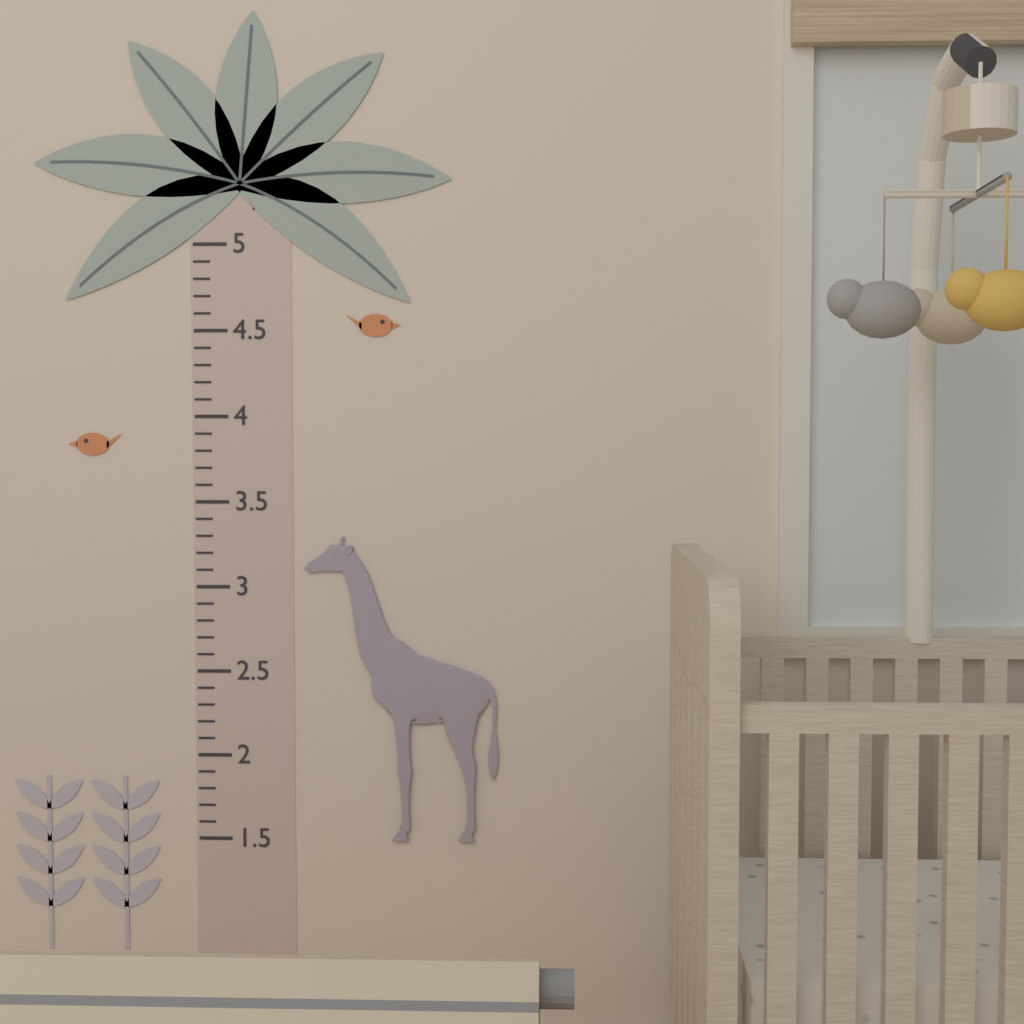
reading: 3.3 ft
